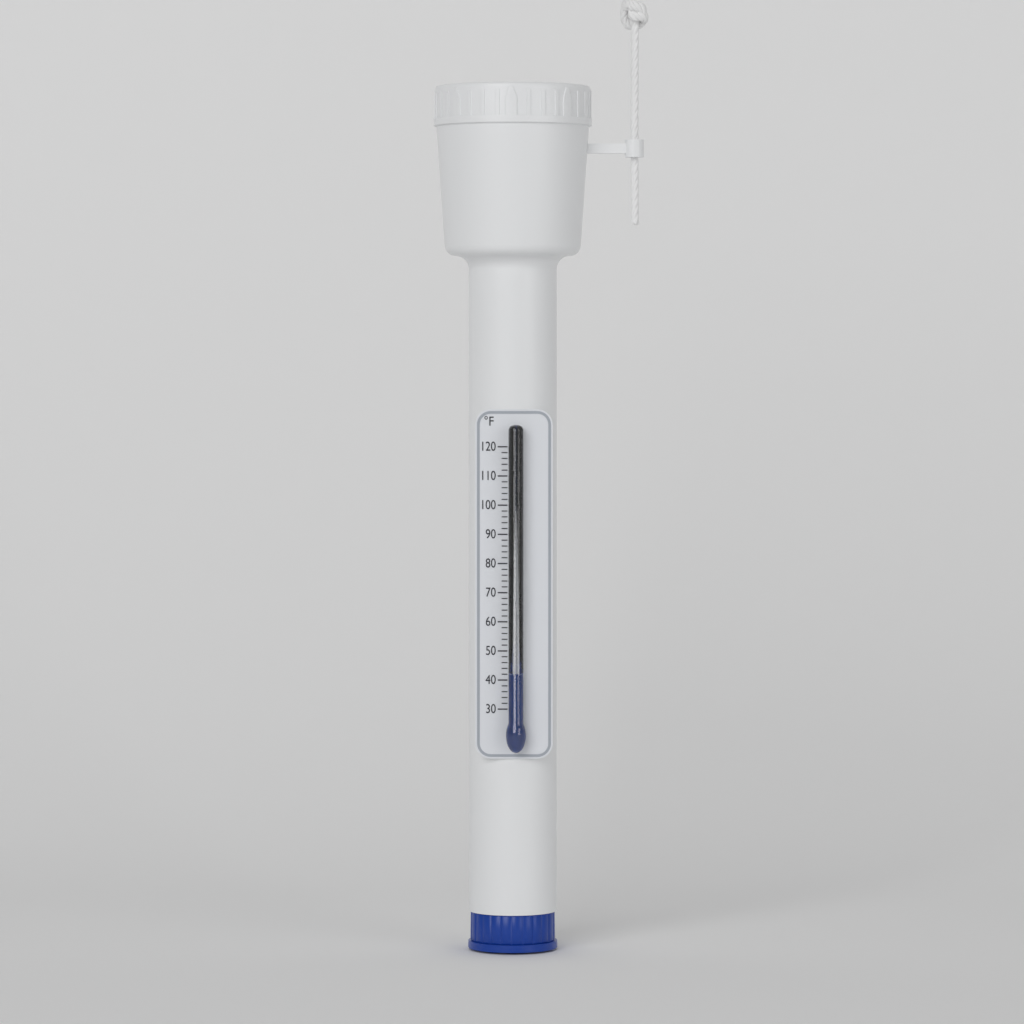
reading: 42 °F
